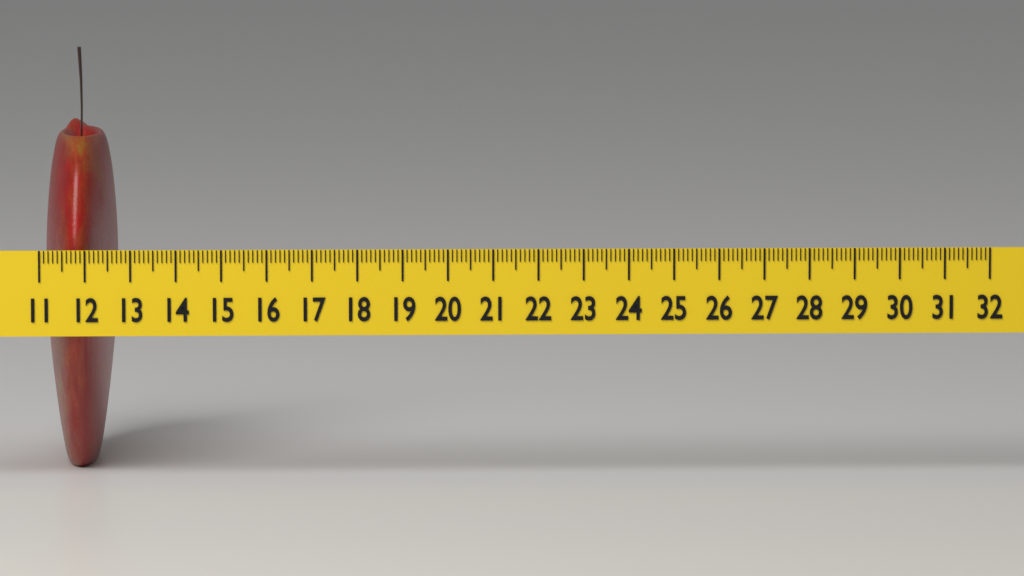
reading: 12.6 (no unit)
